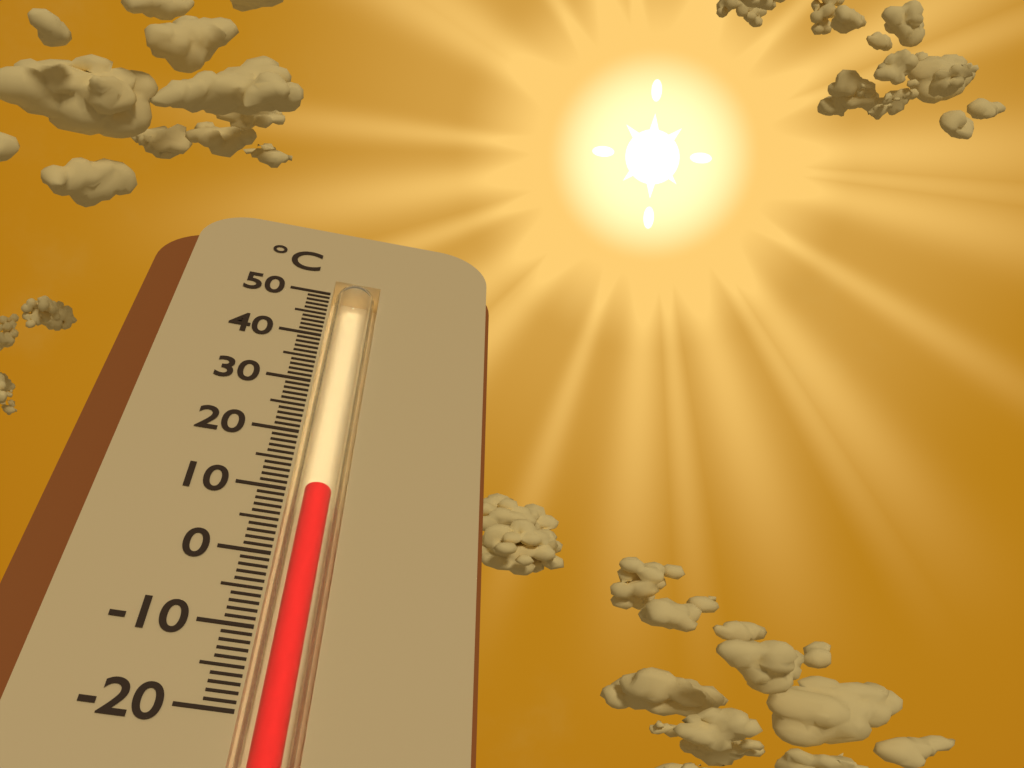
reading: 11 °C
